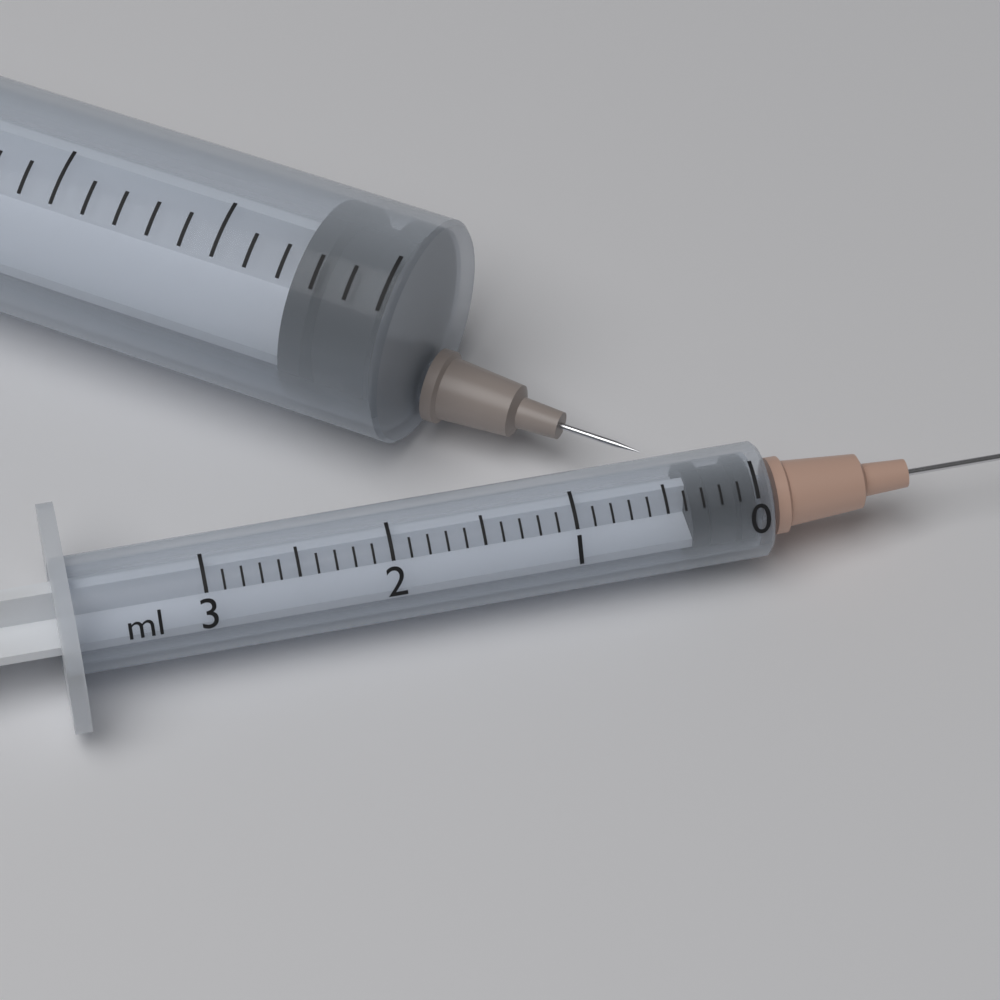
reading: 0.0 ml
